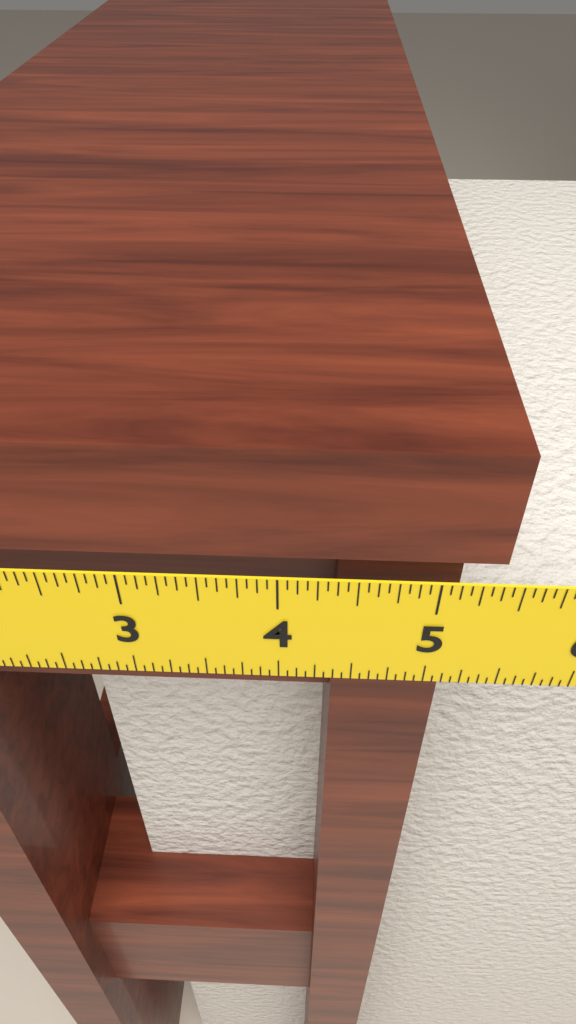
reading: 5.3750 in
